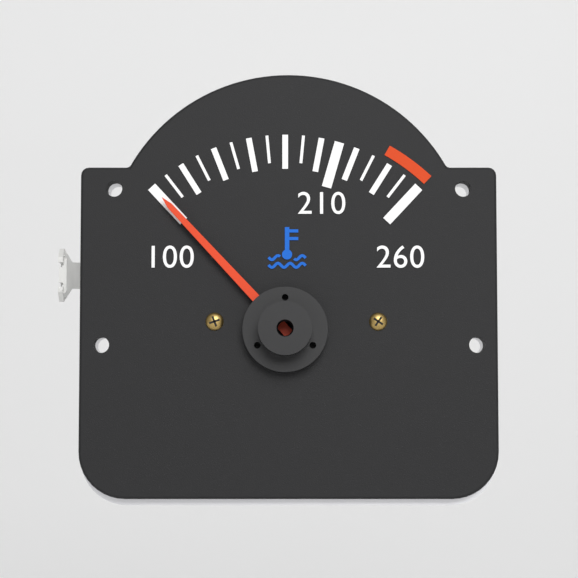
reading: 100 (no unit)
